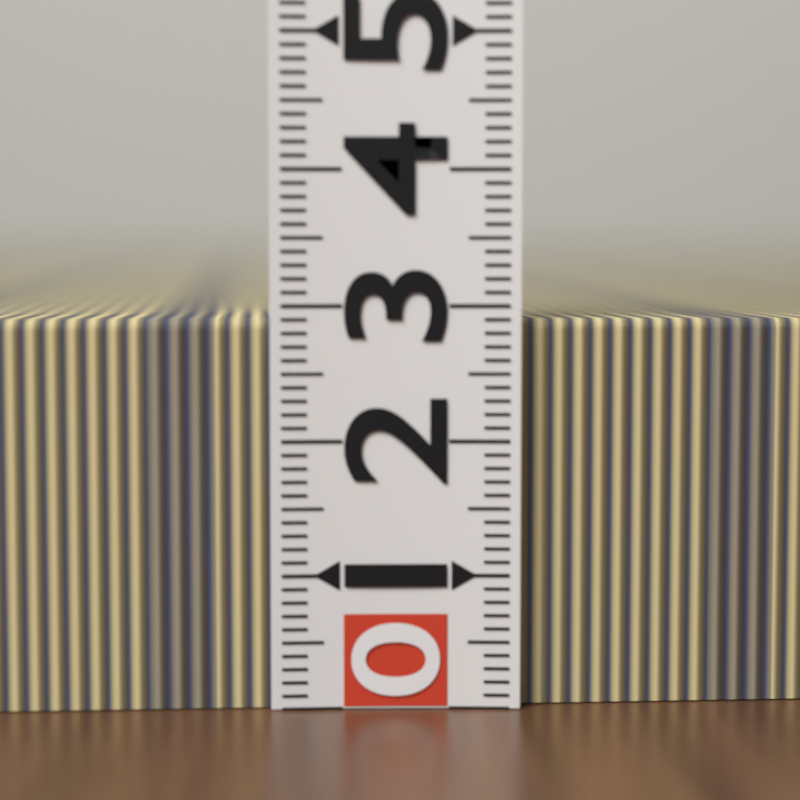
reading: 2.9 (no unit)
